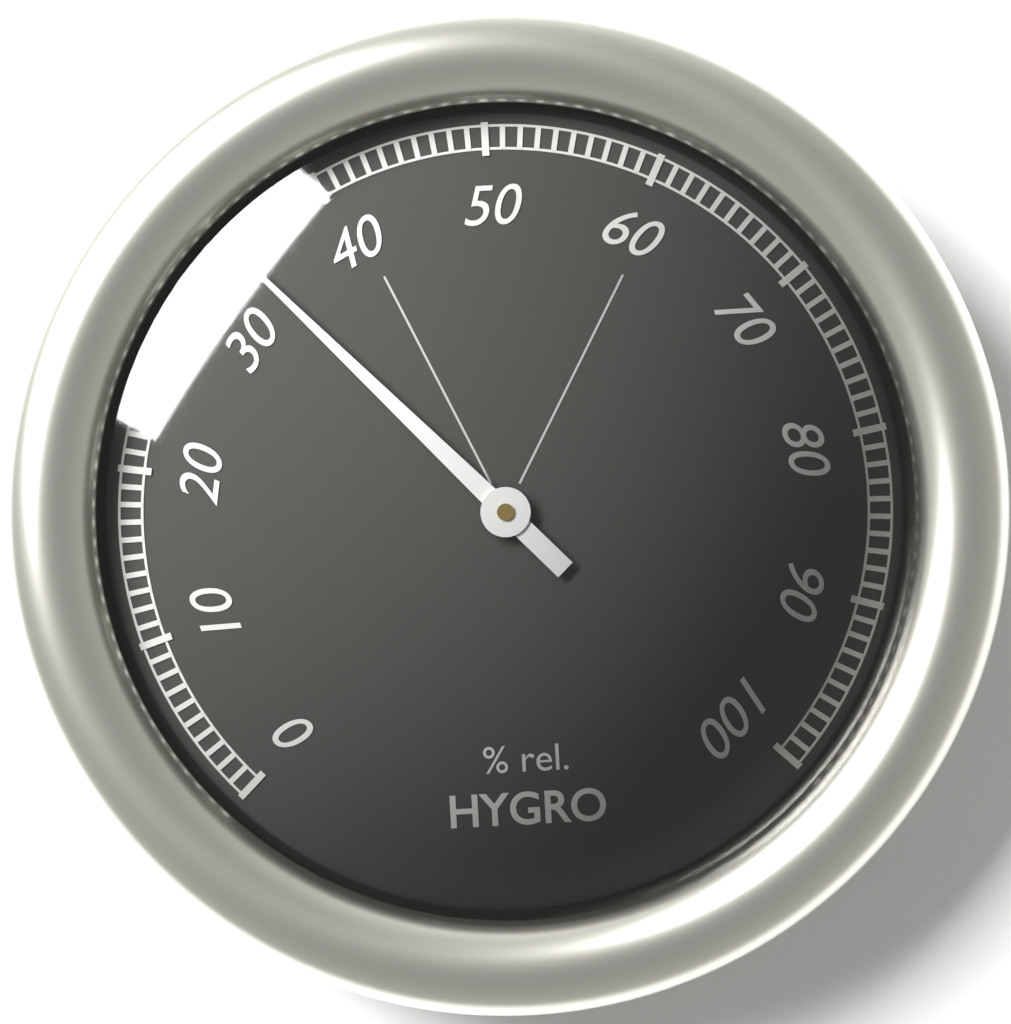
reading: 34 %
